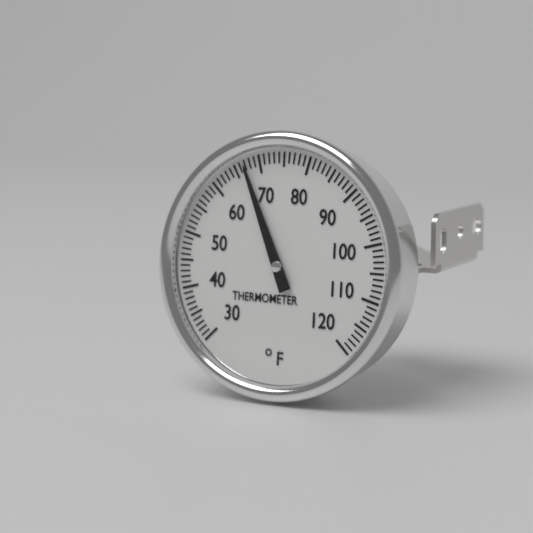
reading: 67 °F
